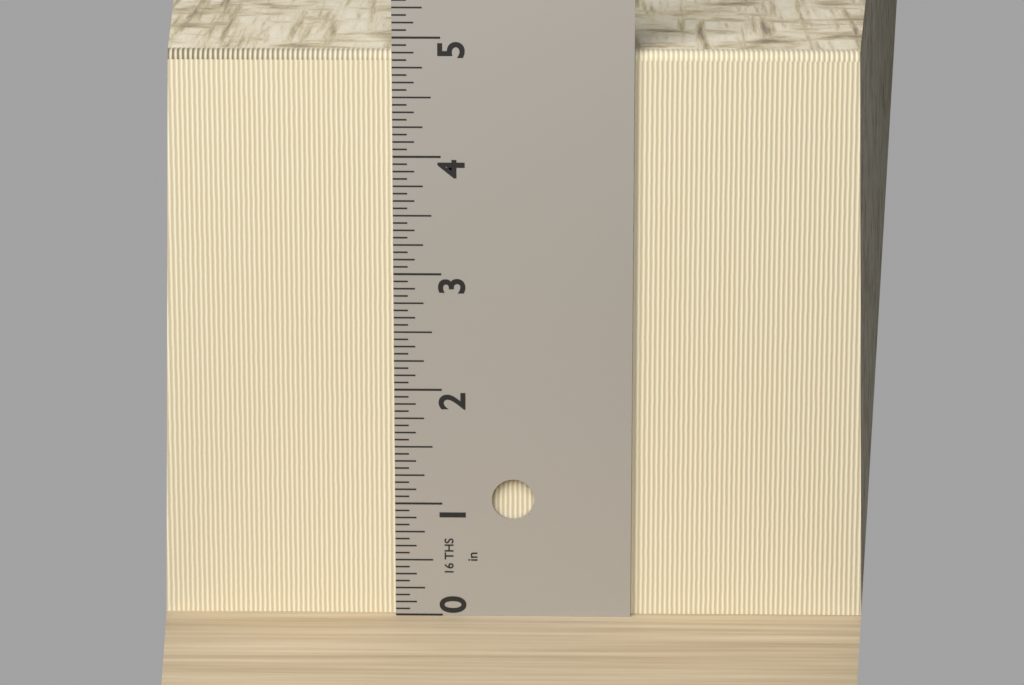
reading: 4.8750 in
